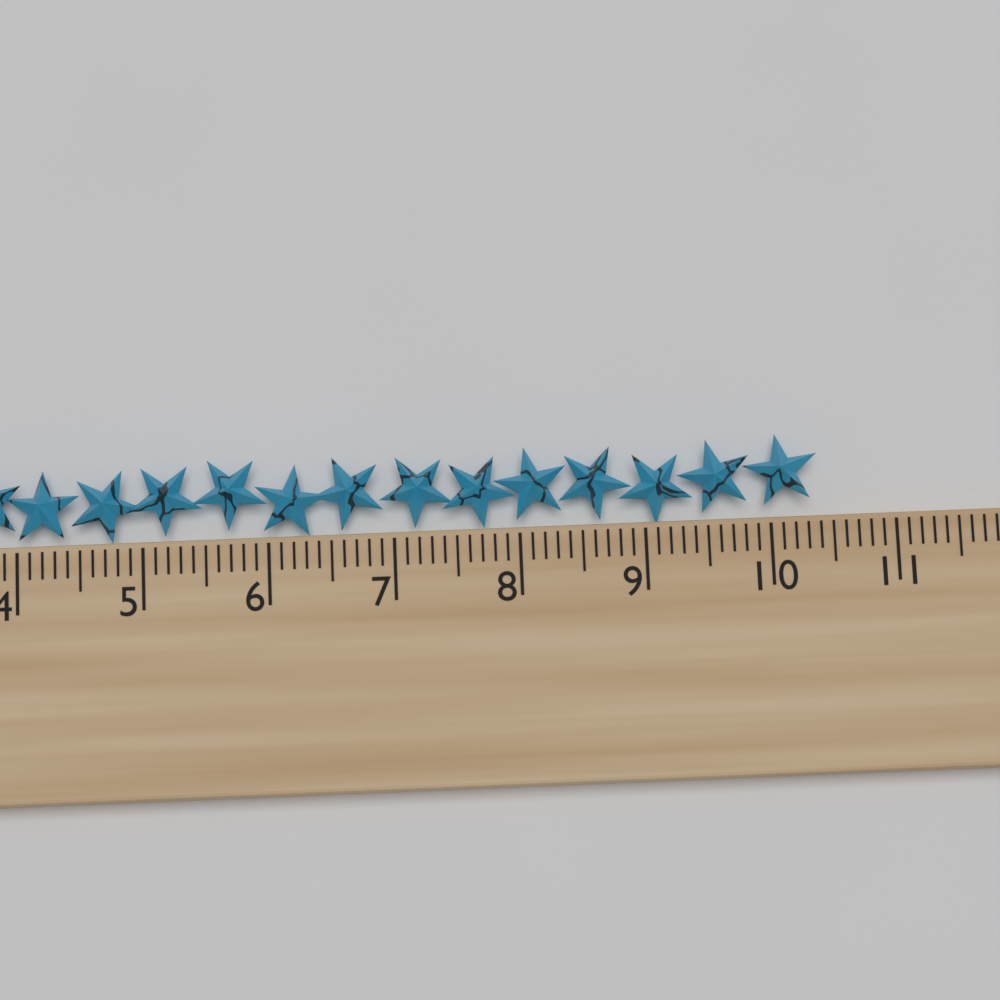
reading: 10.4 cm
